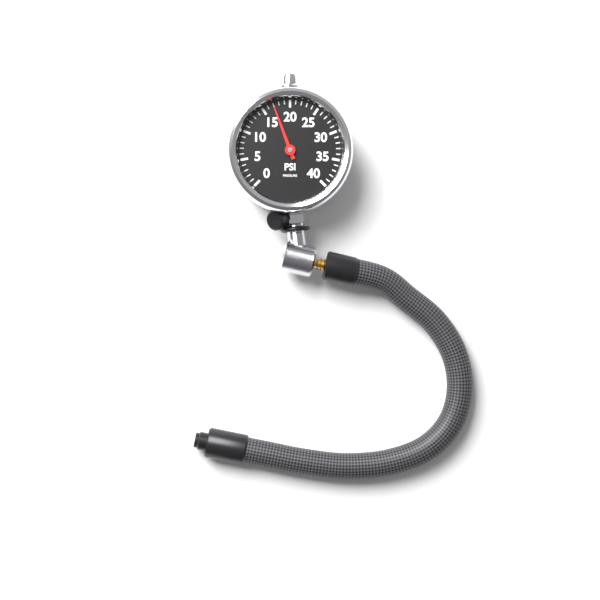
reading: 17 psi
